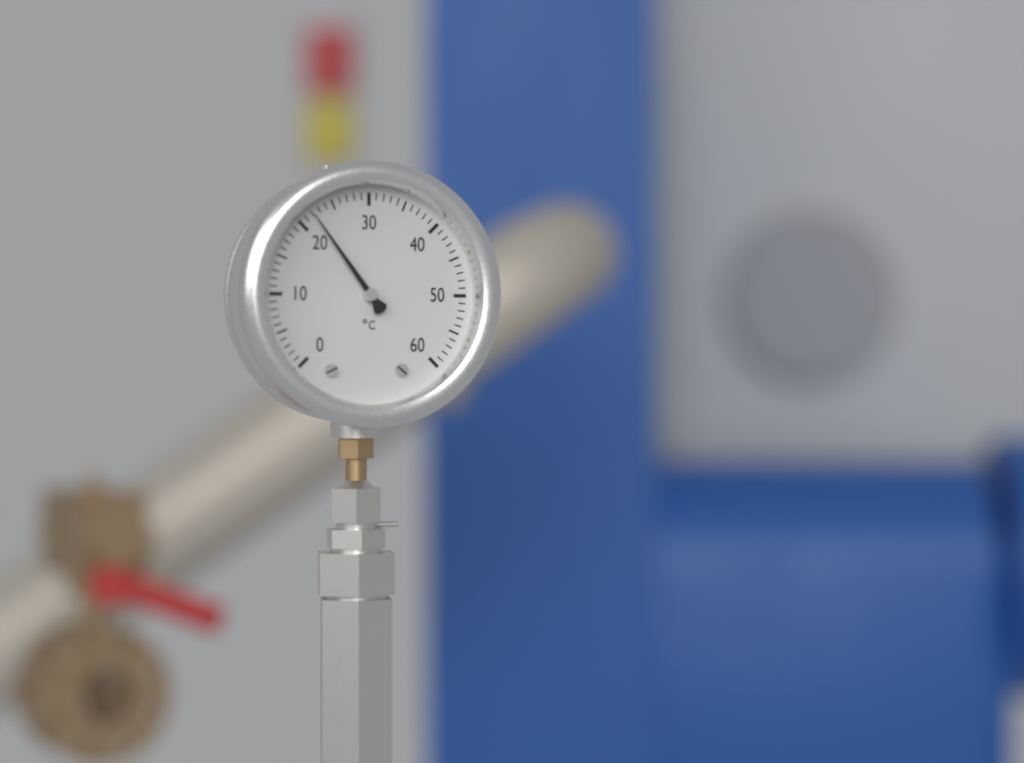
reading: 22 °C
